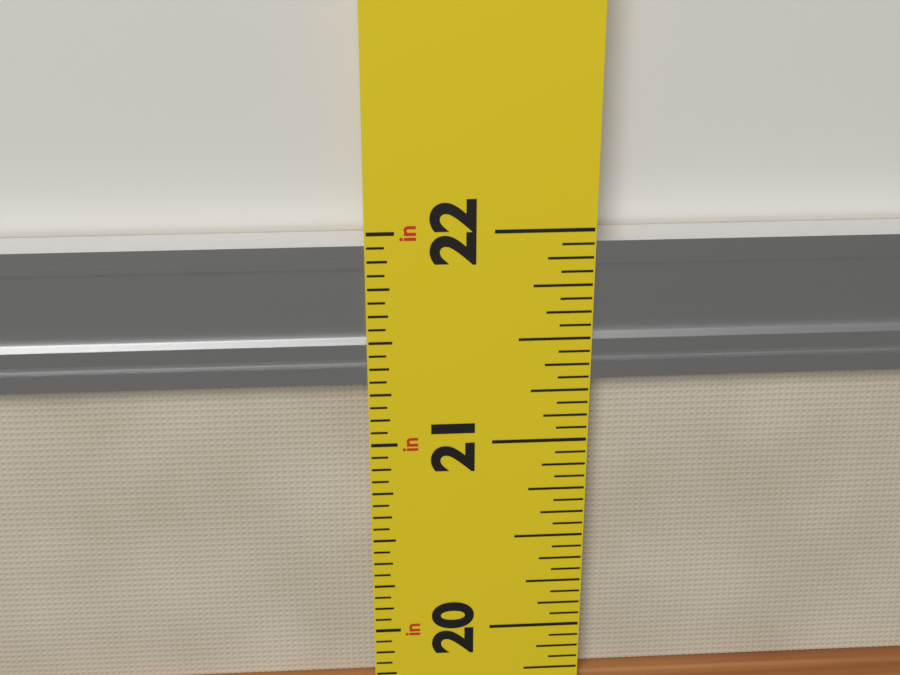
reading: 21.9375 in
